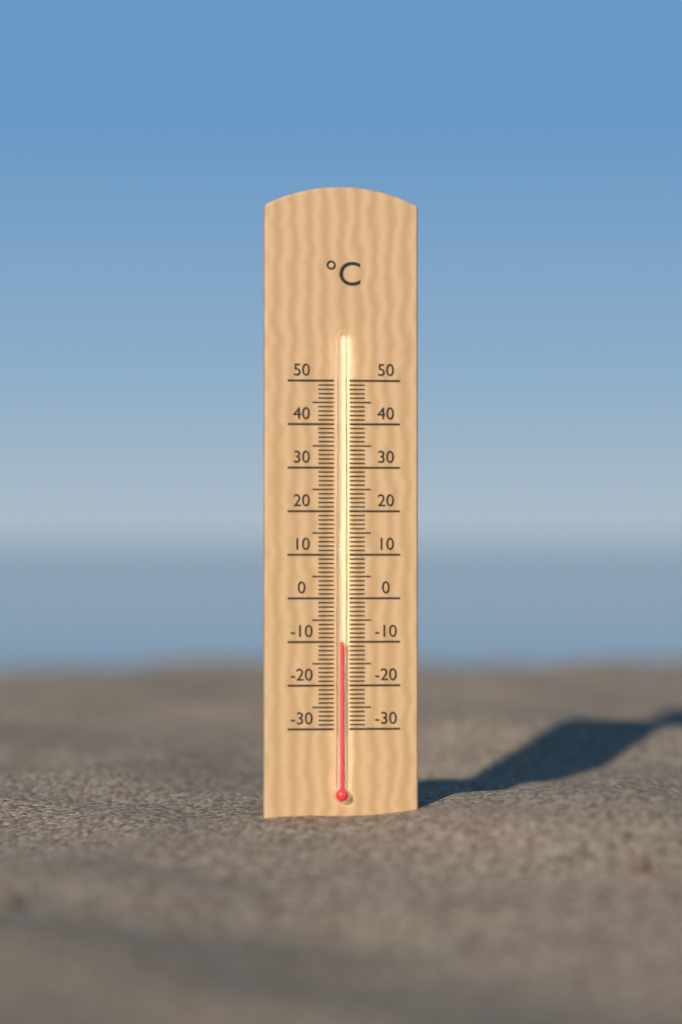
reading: -10 °C
